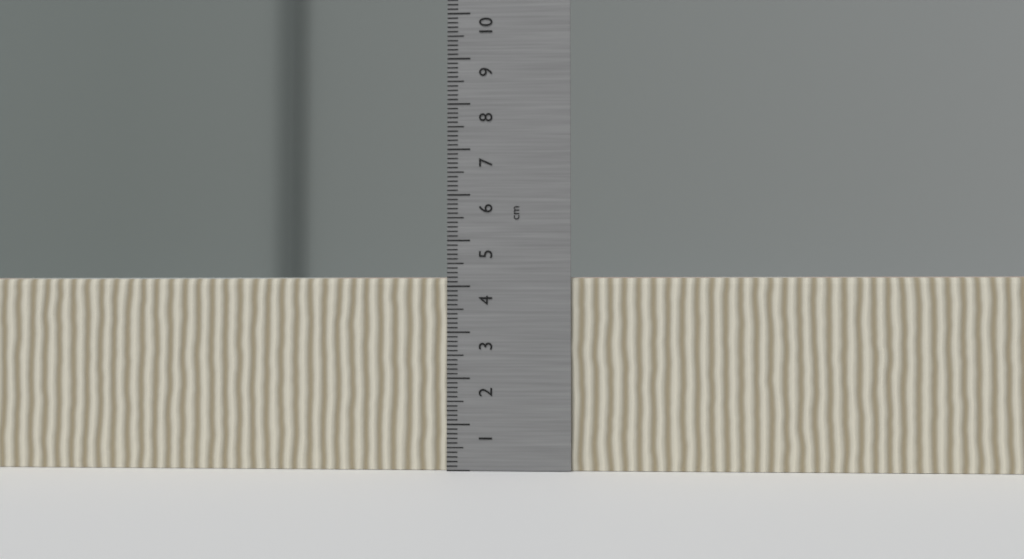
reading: 4.2 cm
